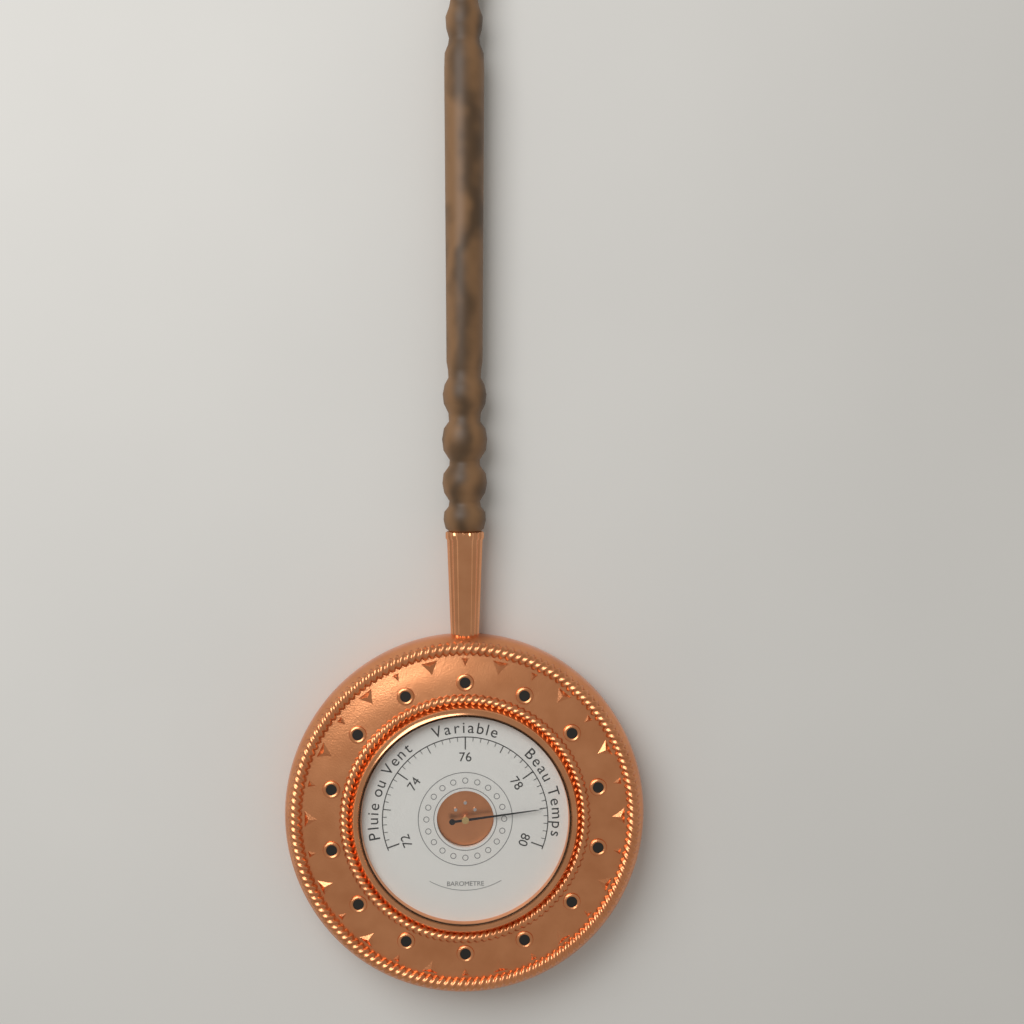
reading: 79.0 (no unit)
